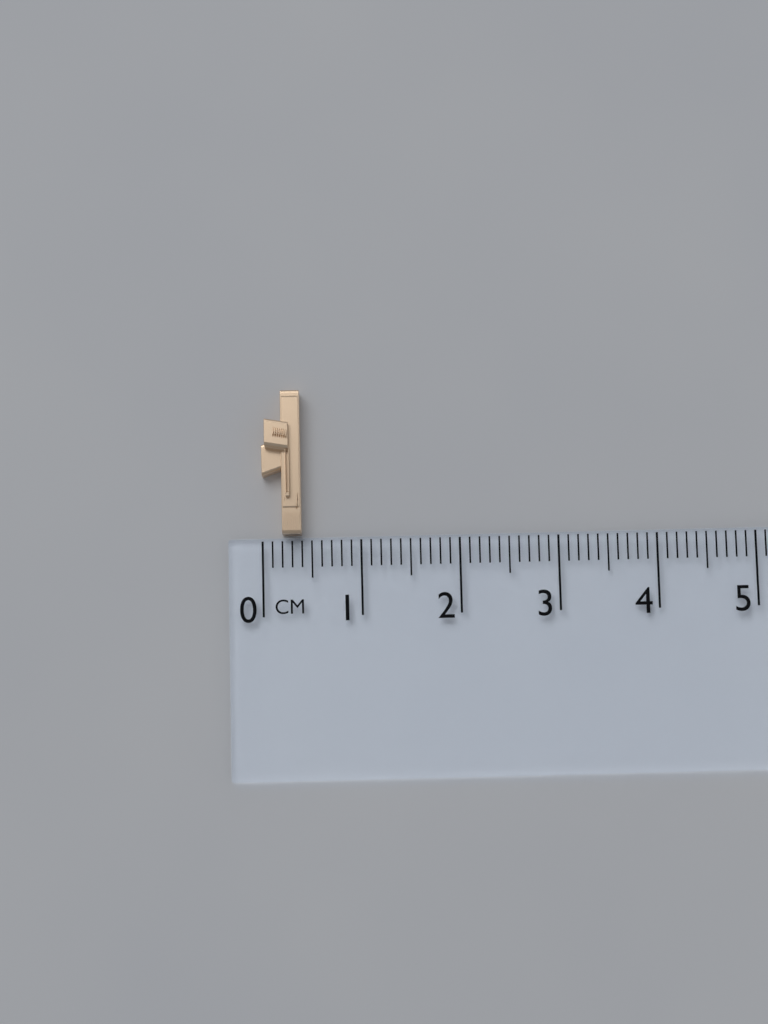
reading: 0.4 cm
